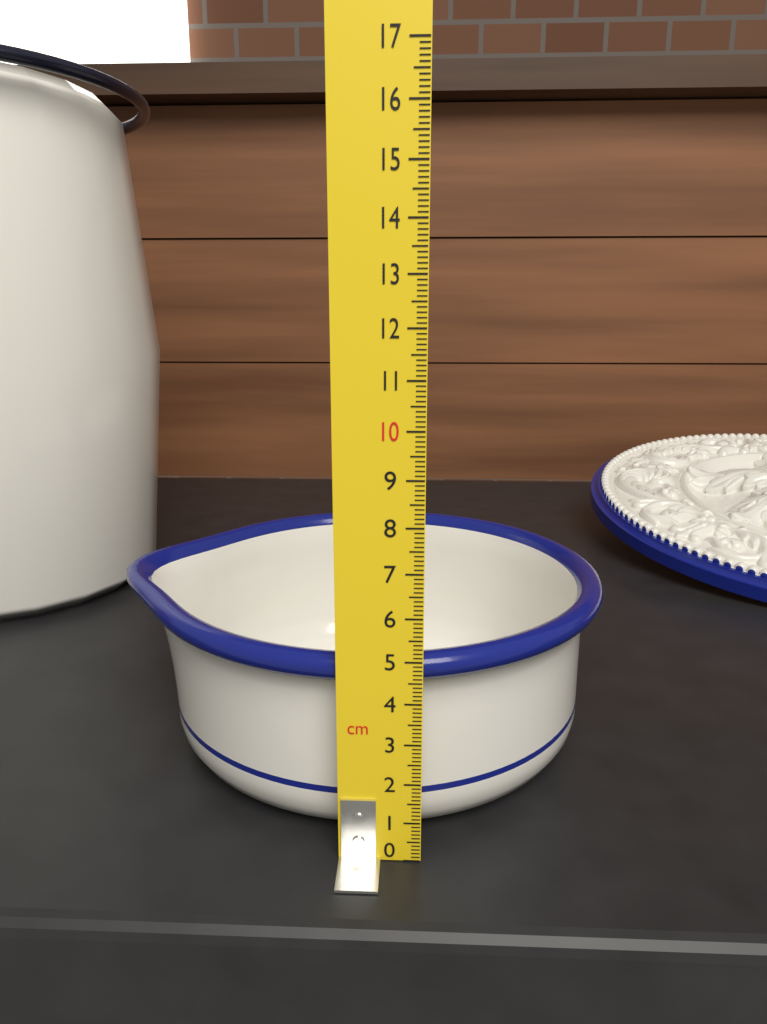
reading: 5.0 cm
